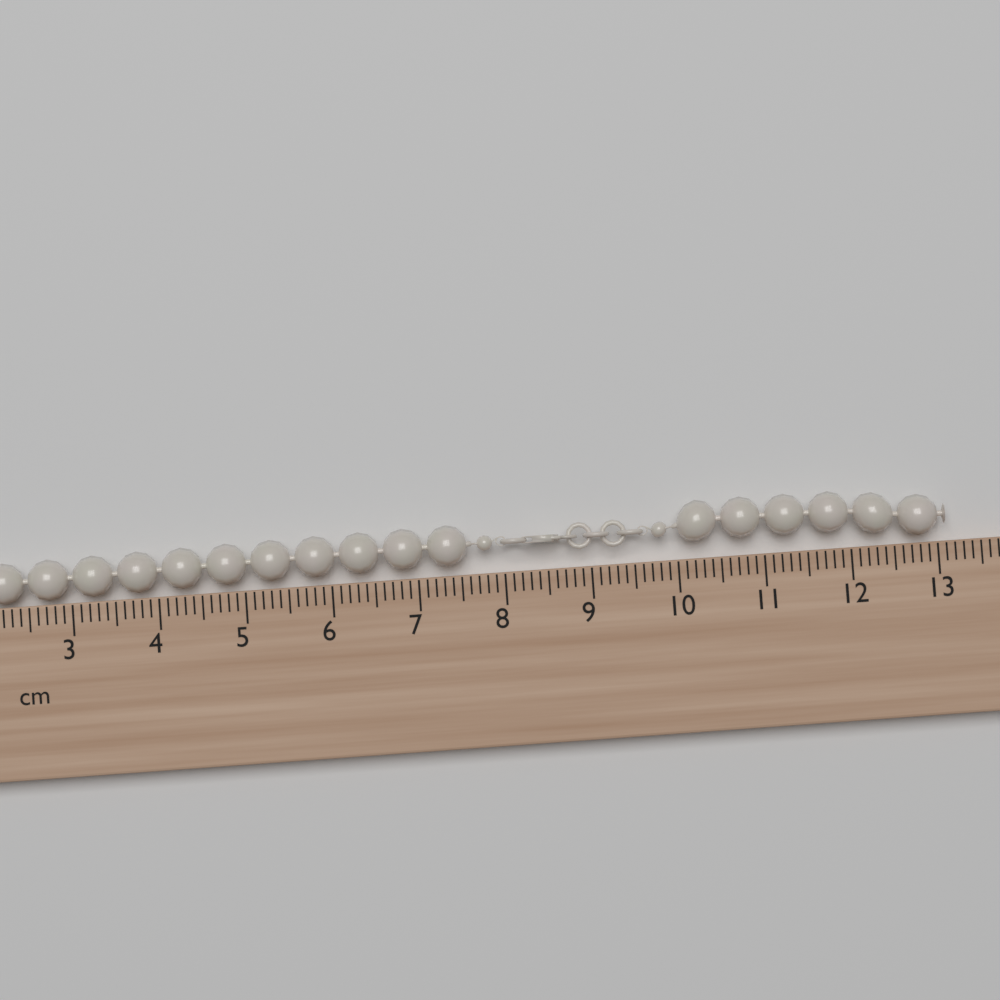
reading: 13.1 cm
